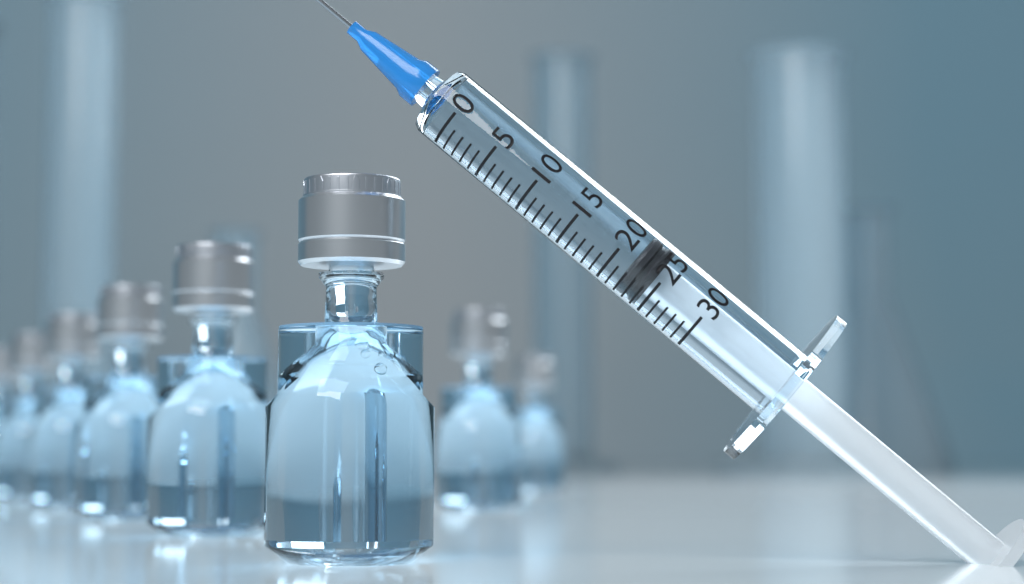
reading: 22 (no unit)
